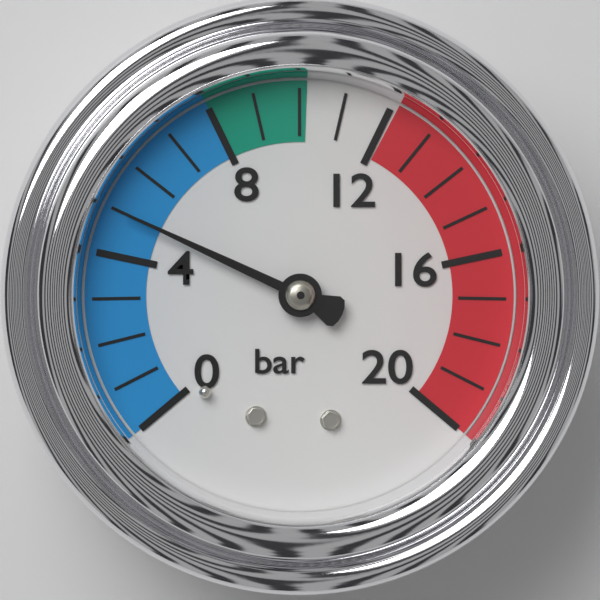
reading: 5 bar
